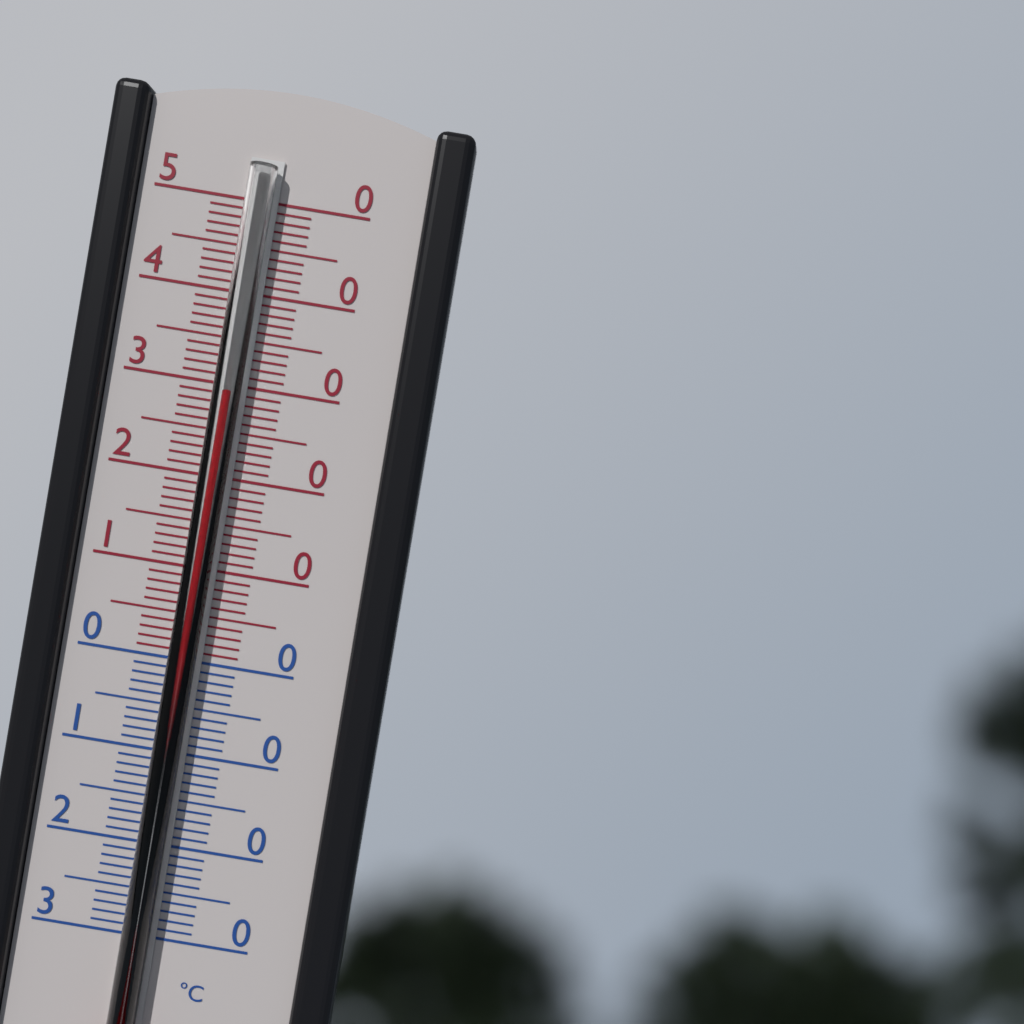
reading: 29.5 °C
